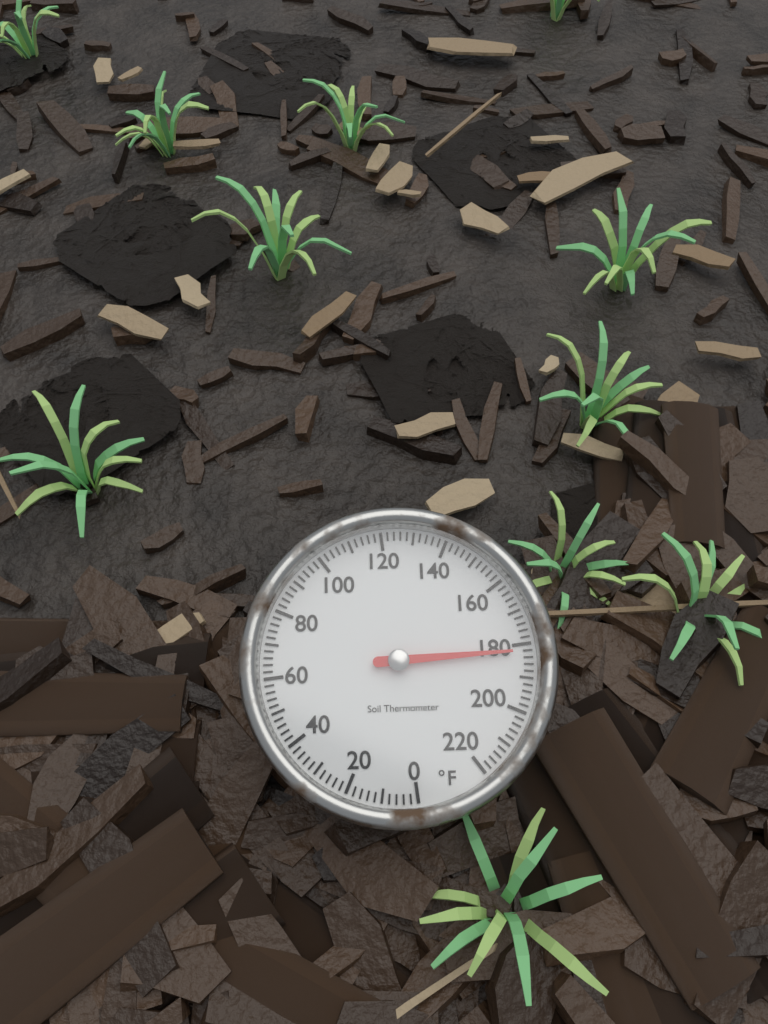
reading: 182 °F
